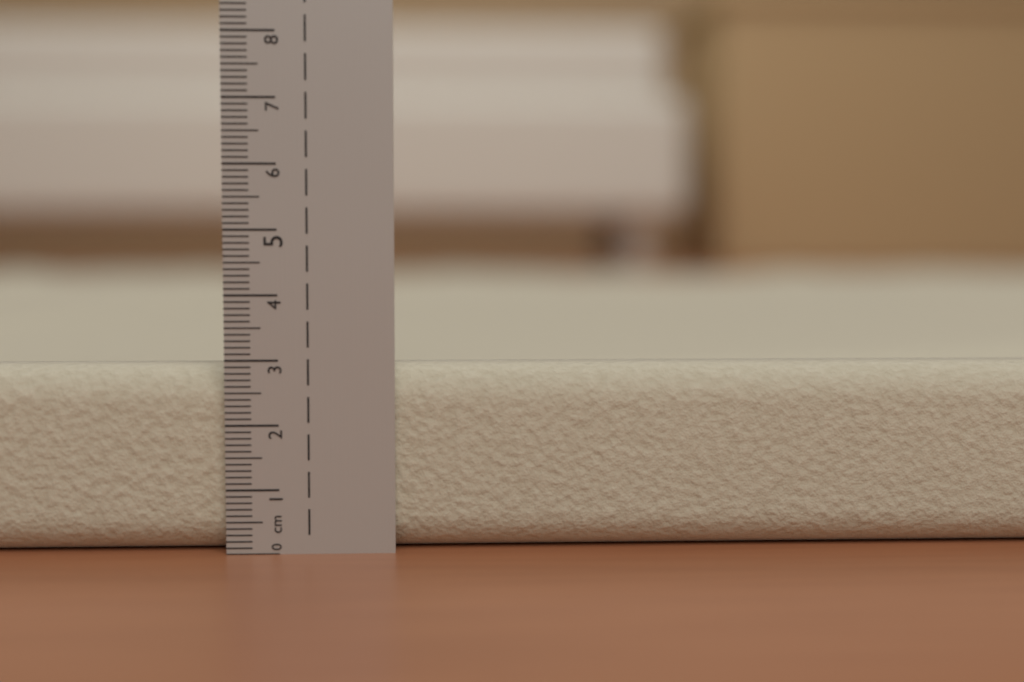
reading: 2.9 cm
